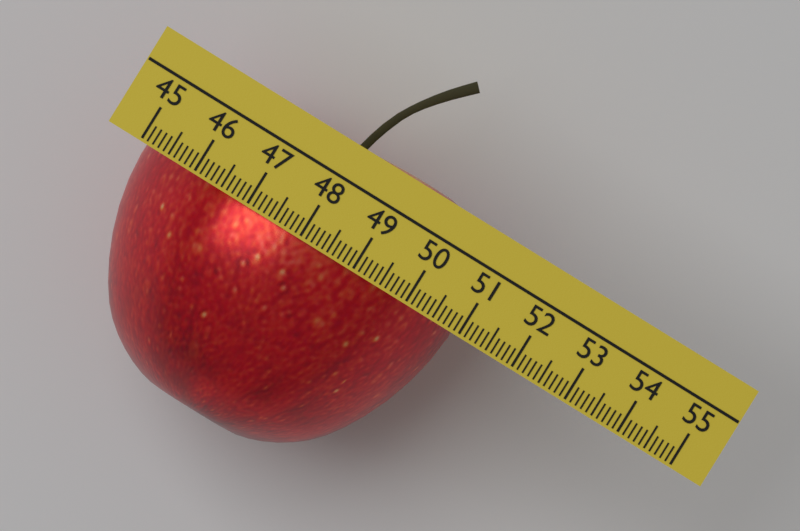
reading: 50.9 (no unit)
